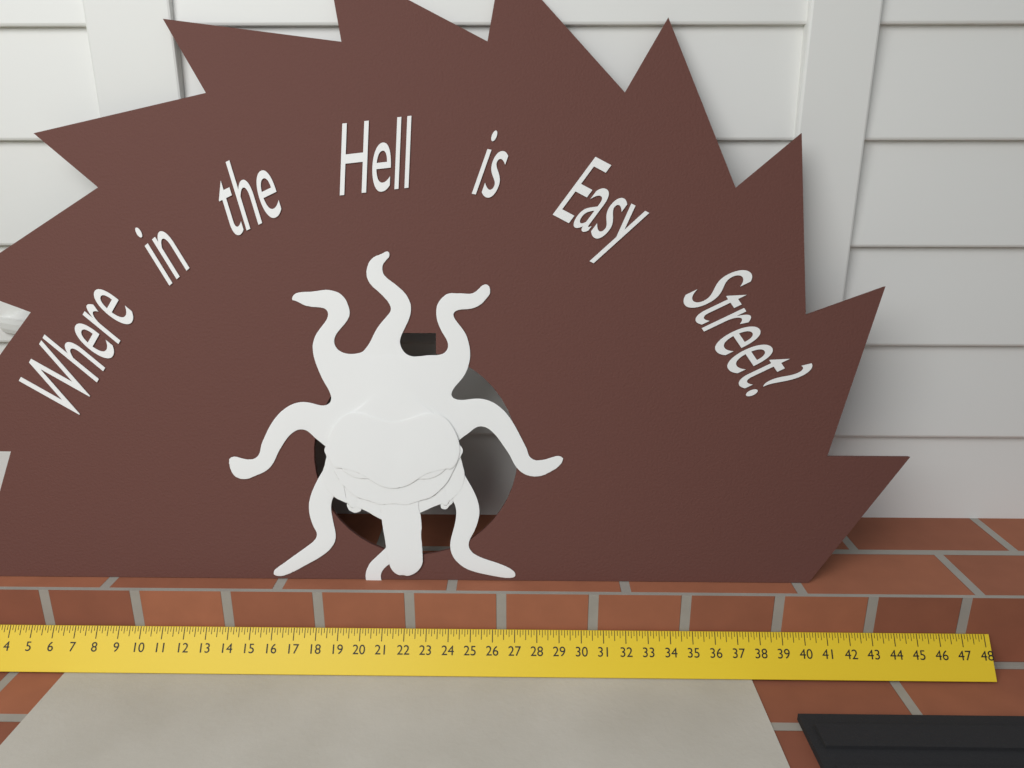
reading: 44.875 in
